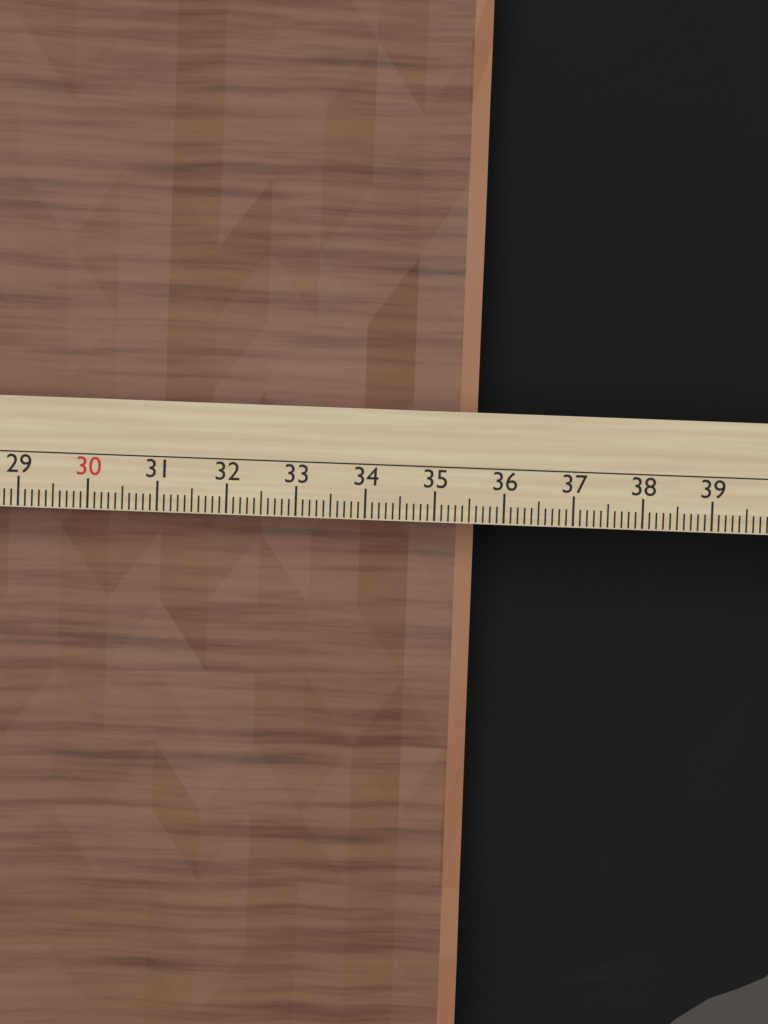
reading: 35.7 cm
